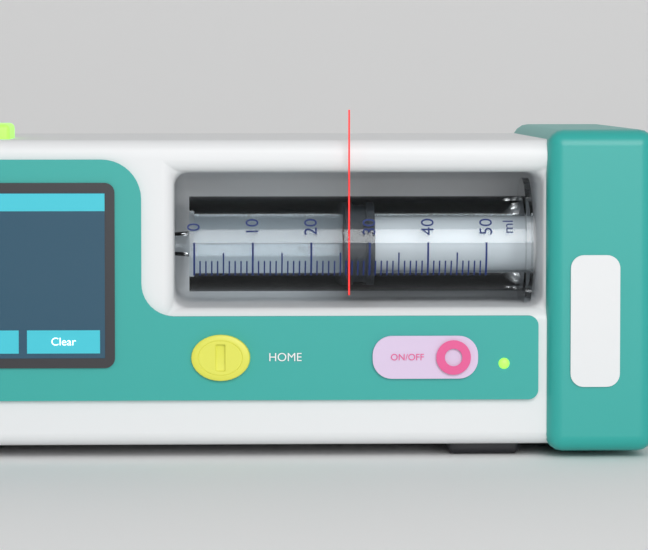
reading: 26 ml
